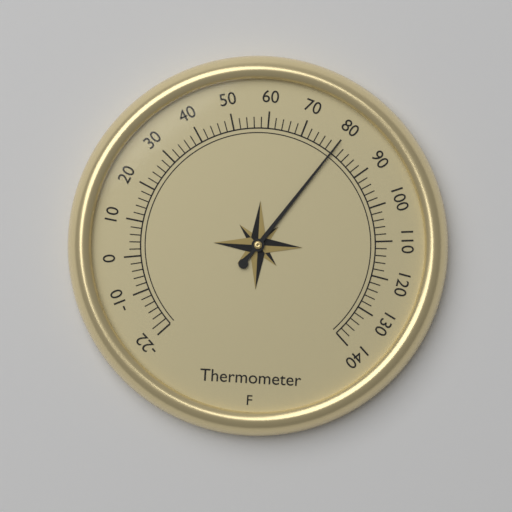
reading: 80 °F
